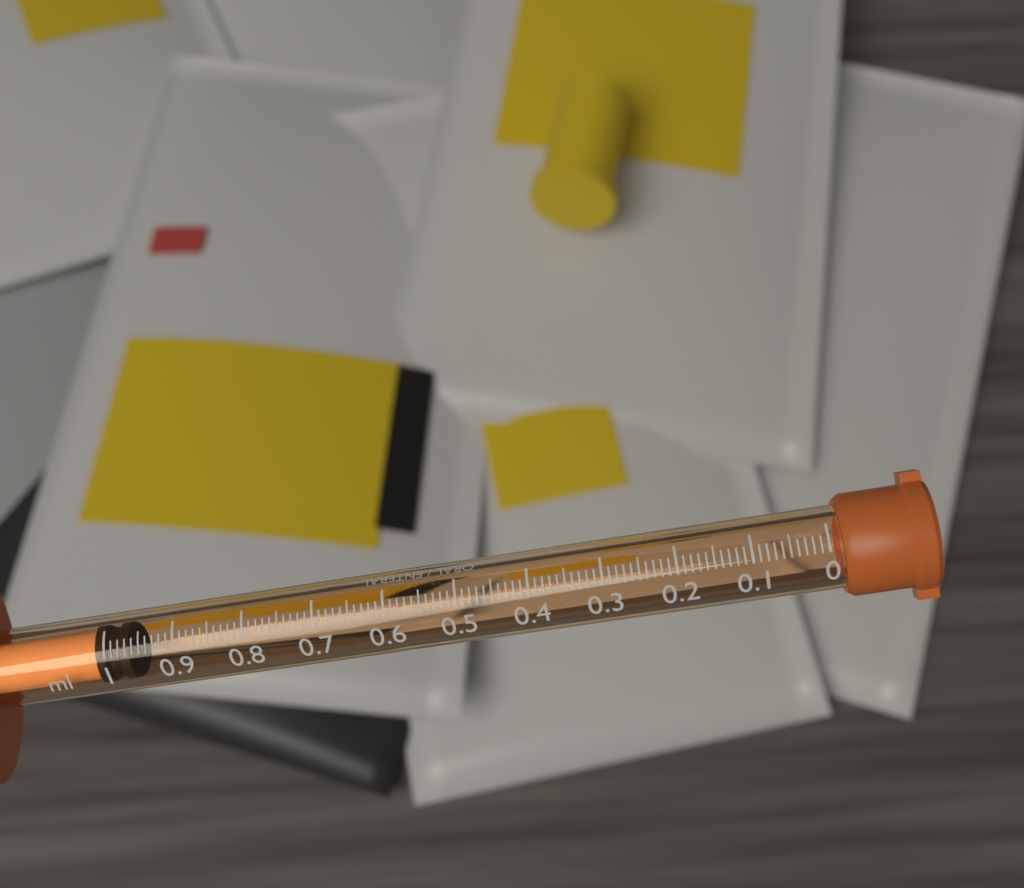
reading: 0.97 ml
